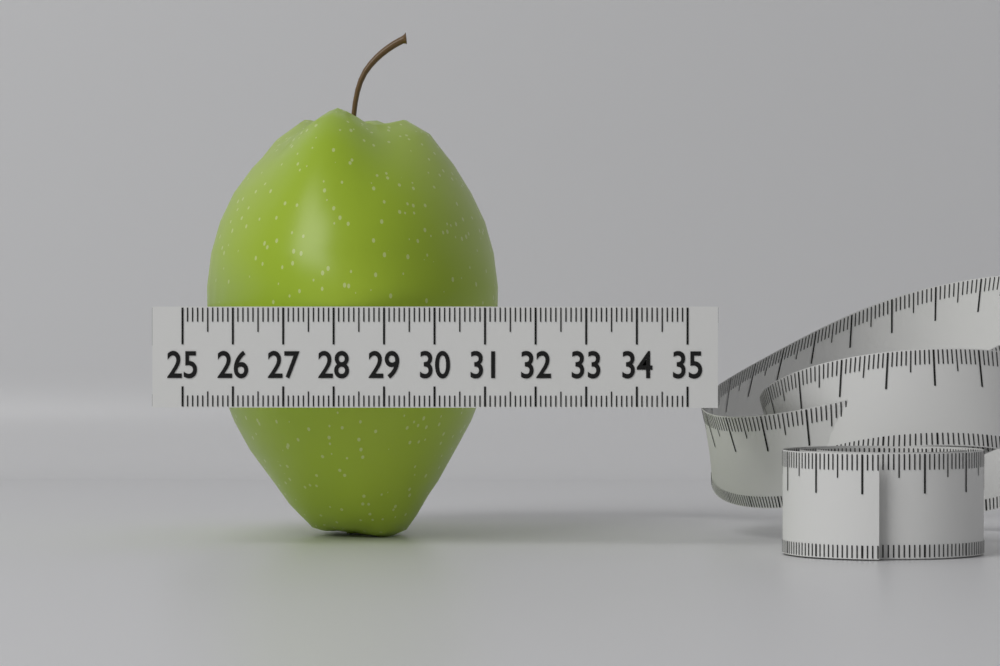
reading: 31.1 (no unit)
